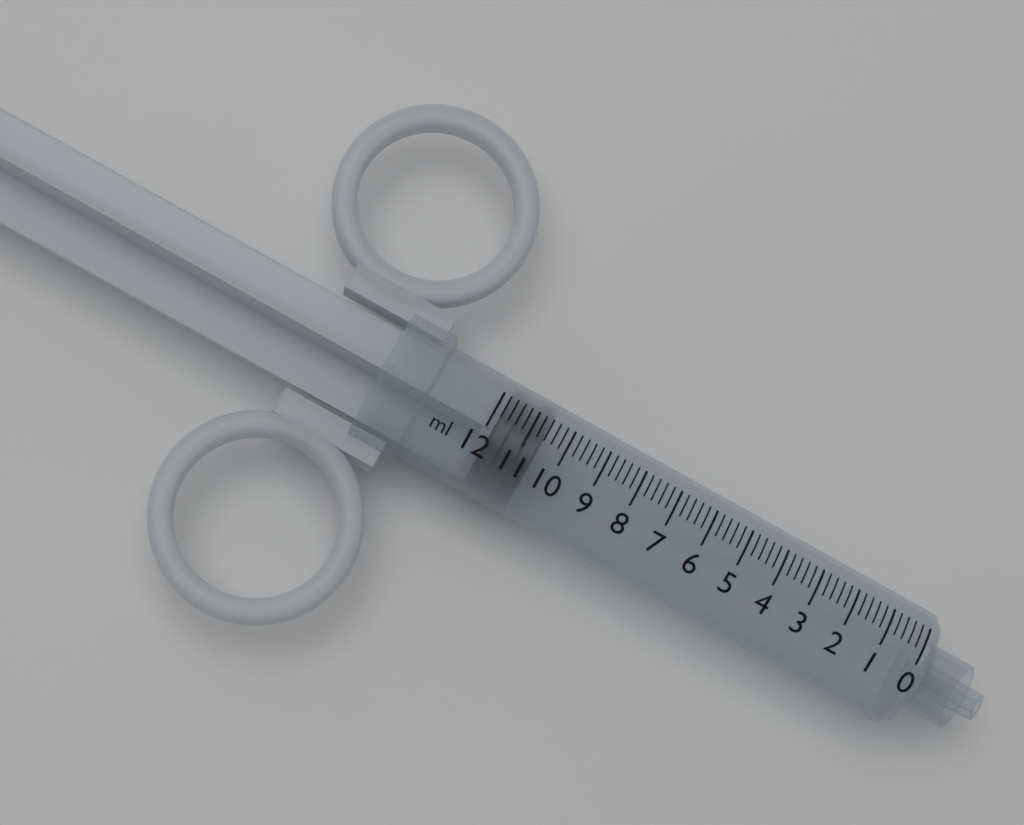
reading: 10.6 ml
